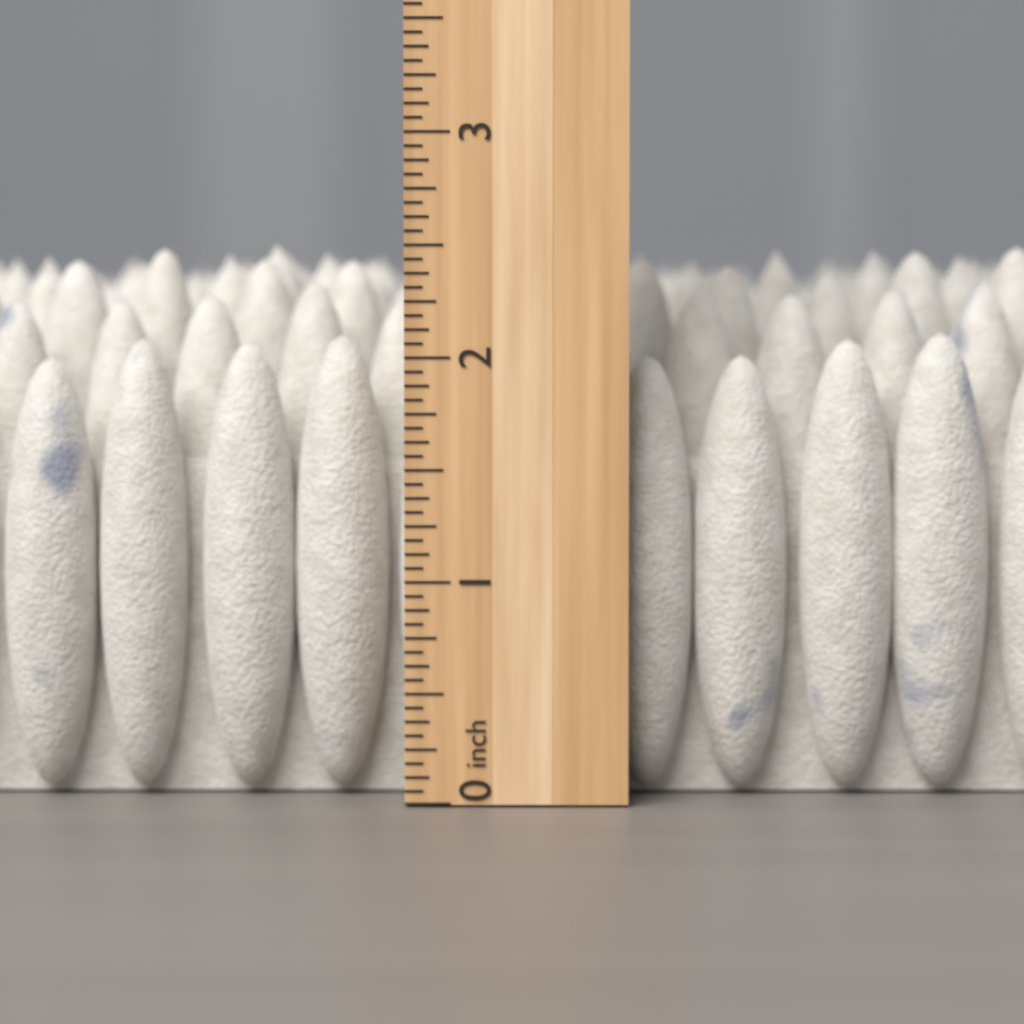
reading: 2.5625 inch
